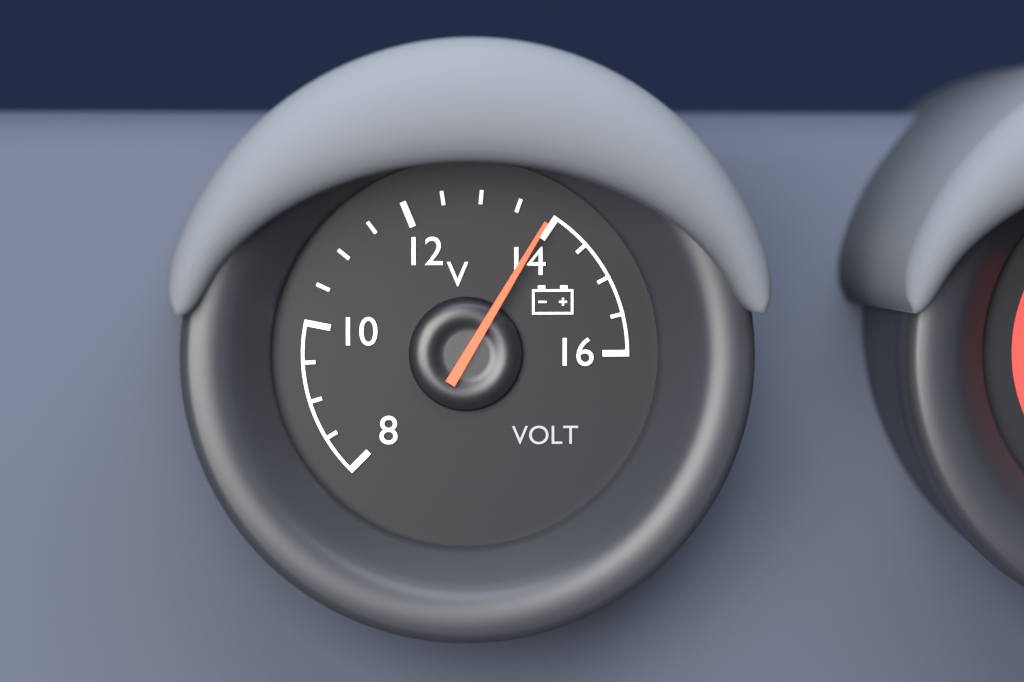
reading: 13.9 V
